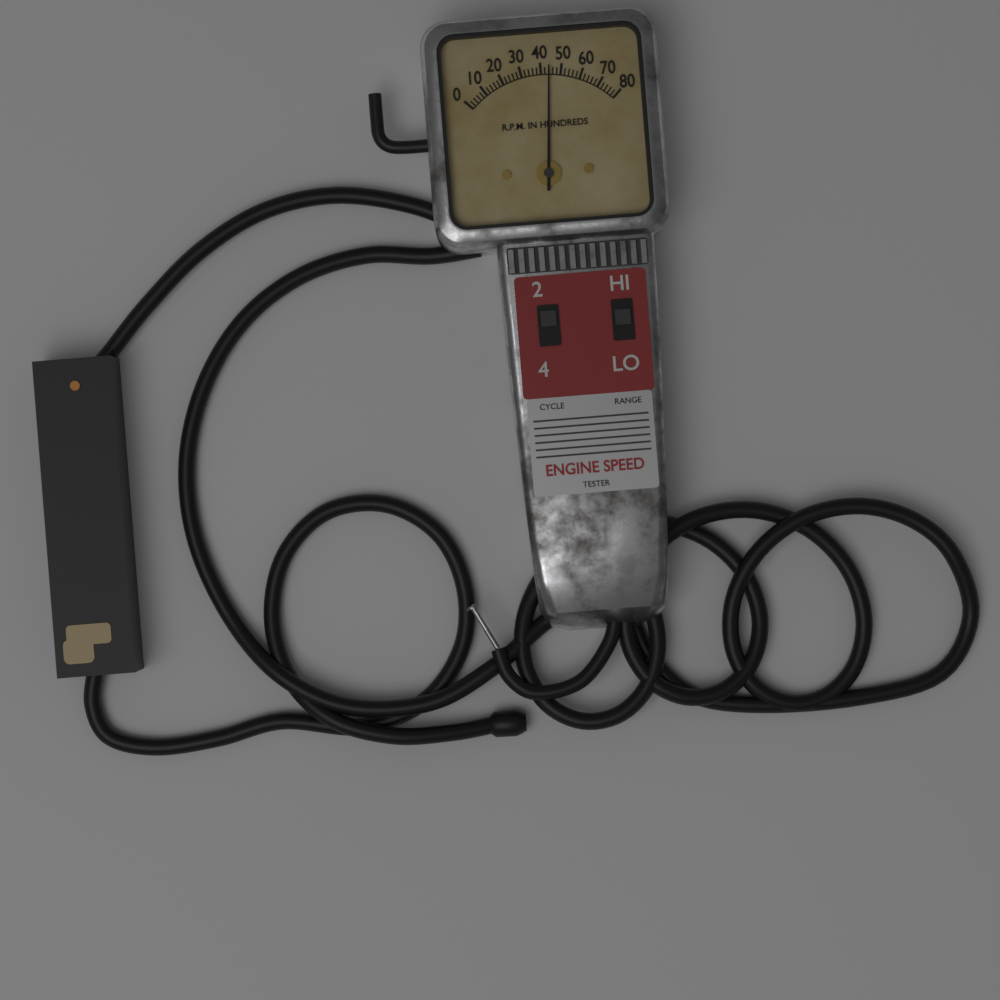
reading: 4400 RPM
